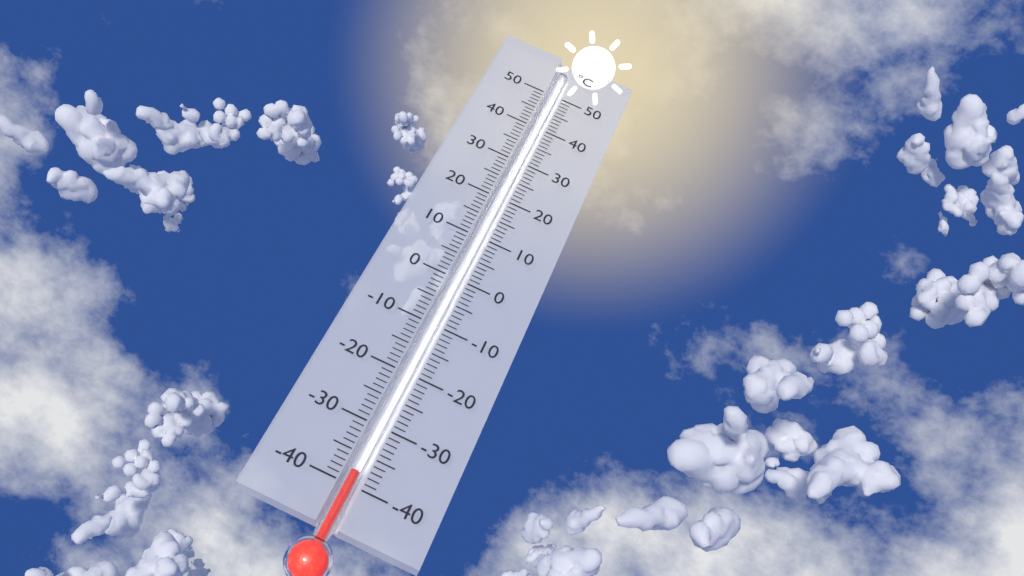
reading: -38 °C
